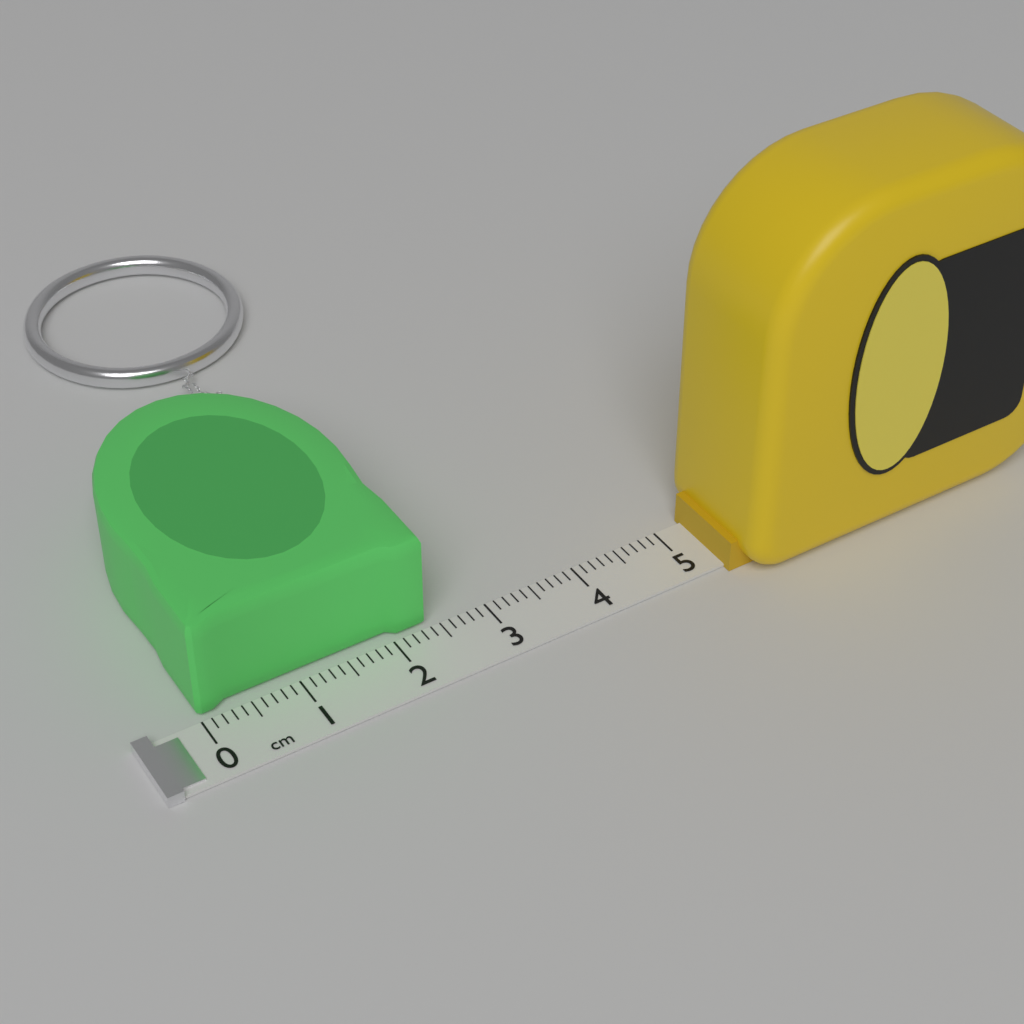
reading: 2.4 cm
